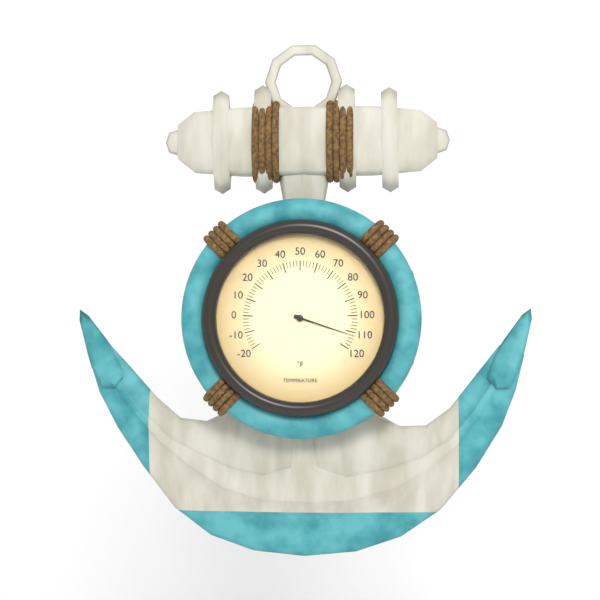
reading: 112 °F
